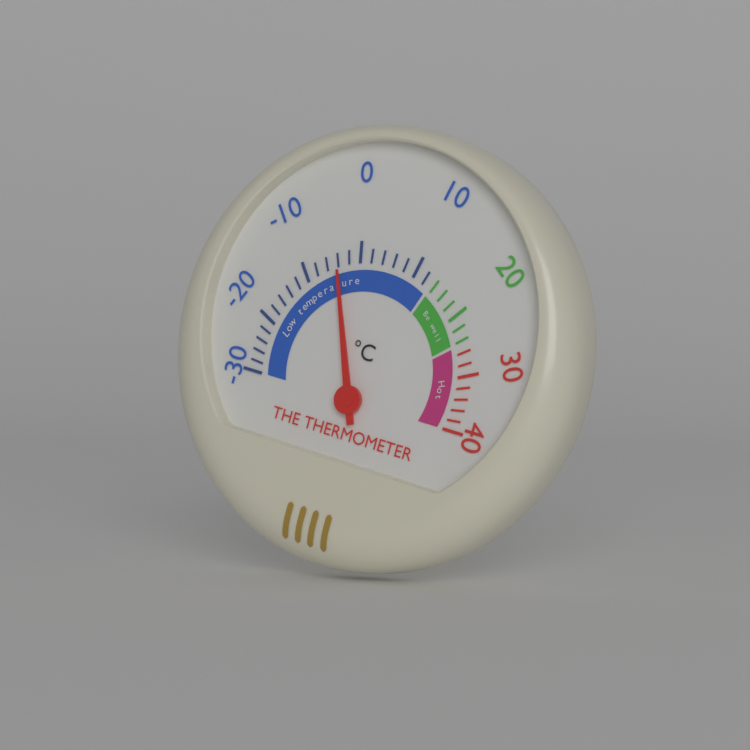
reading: -4 °C
